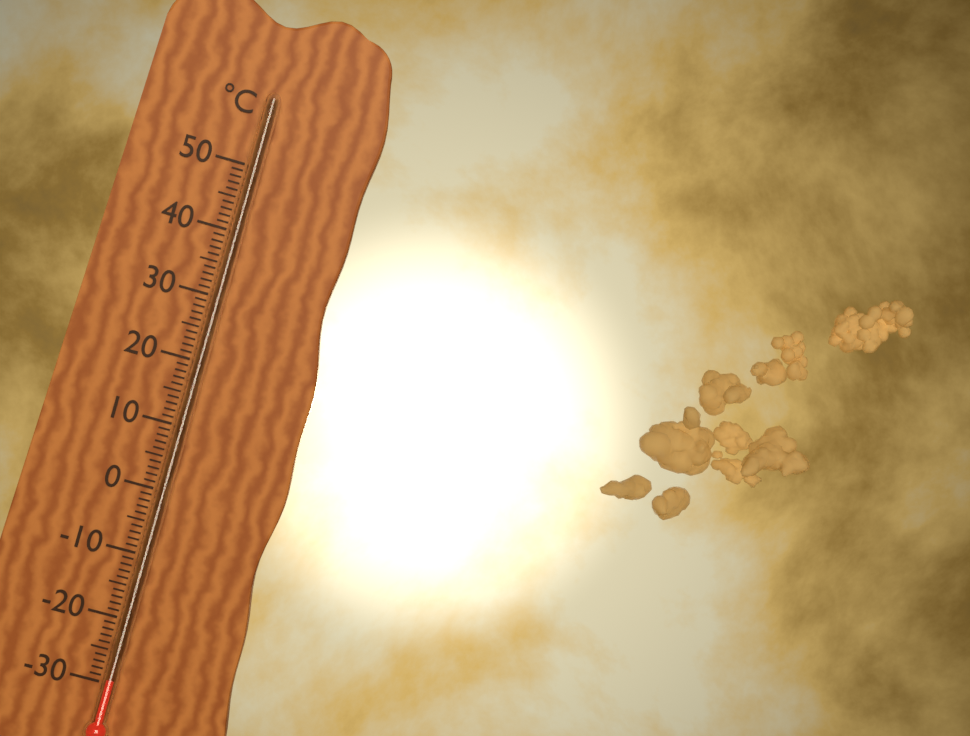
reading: -29 °C
